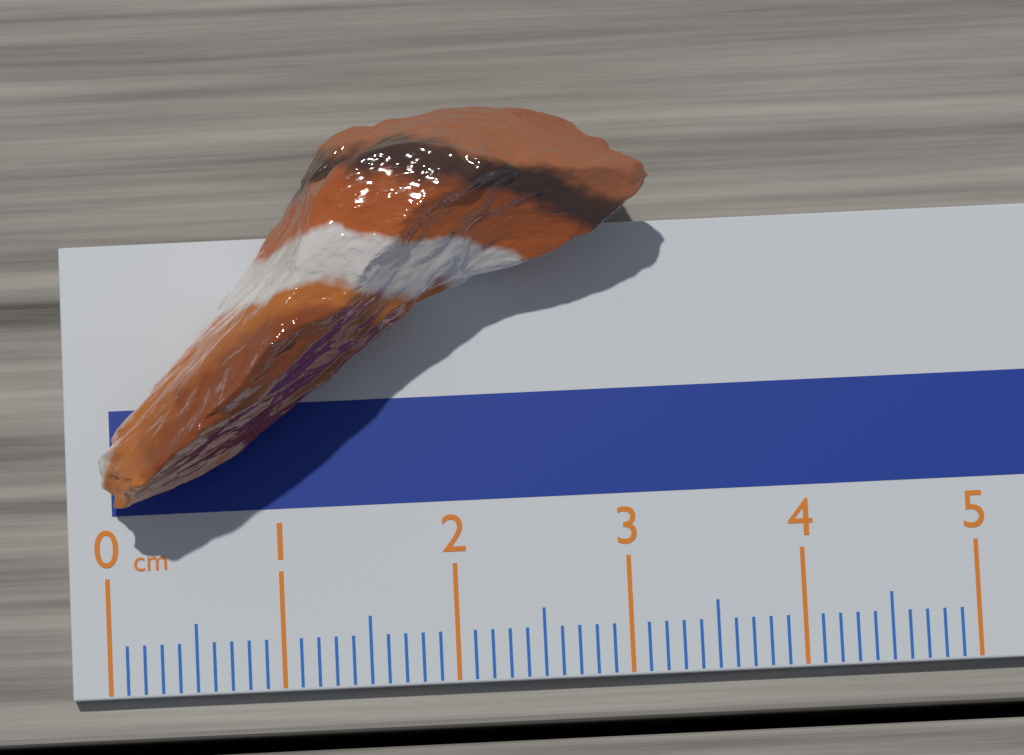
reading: 3.2 cm
